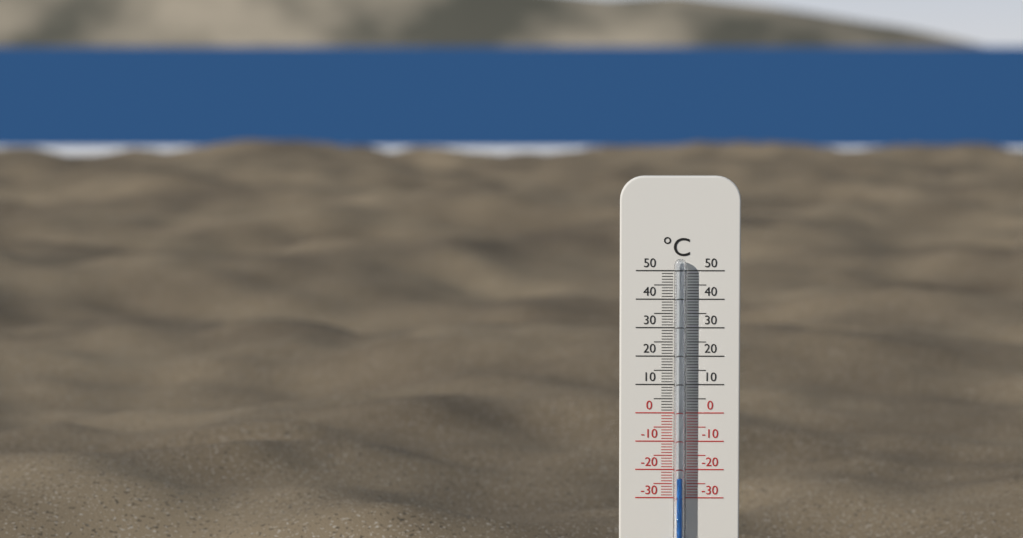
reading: -23 °C
